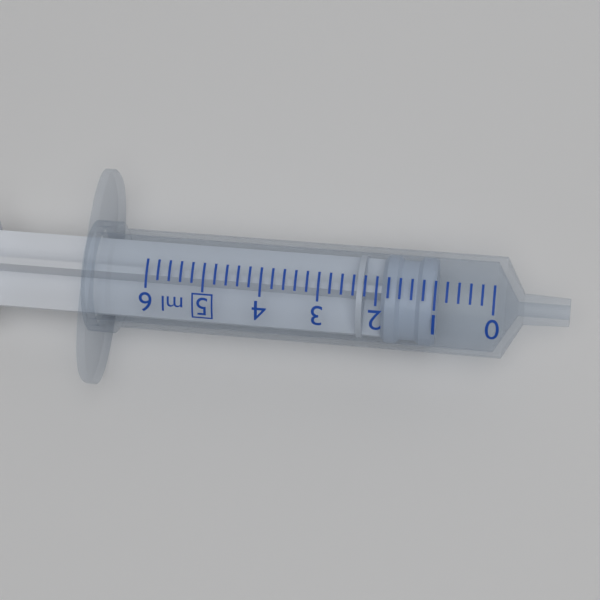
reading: 1.0 ml
